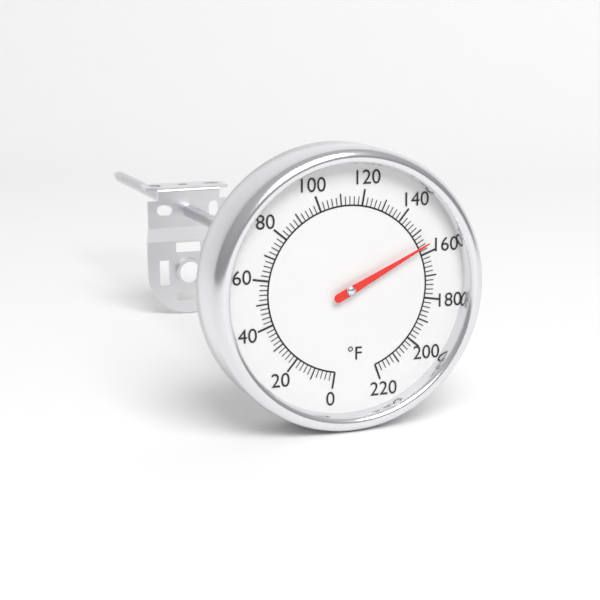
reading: 156 °F
